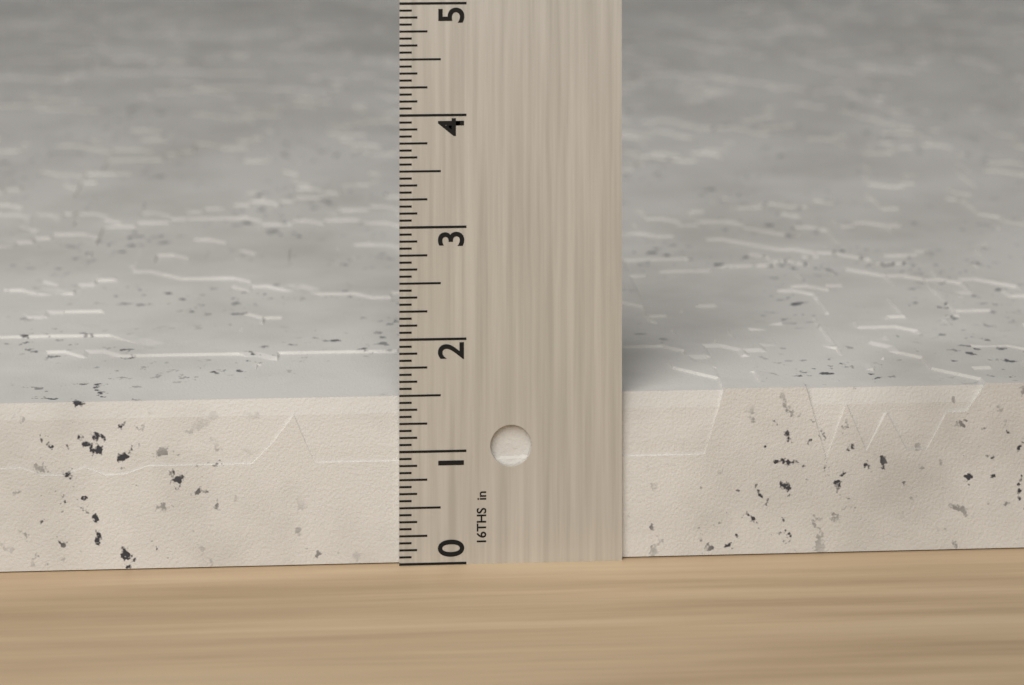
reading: 1.5000 in
